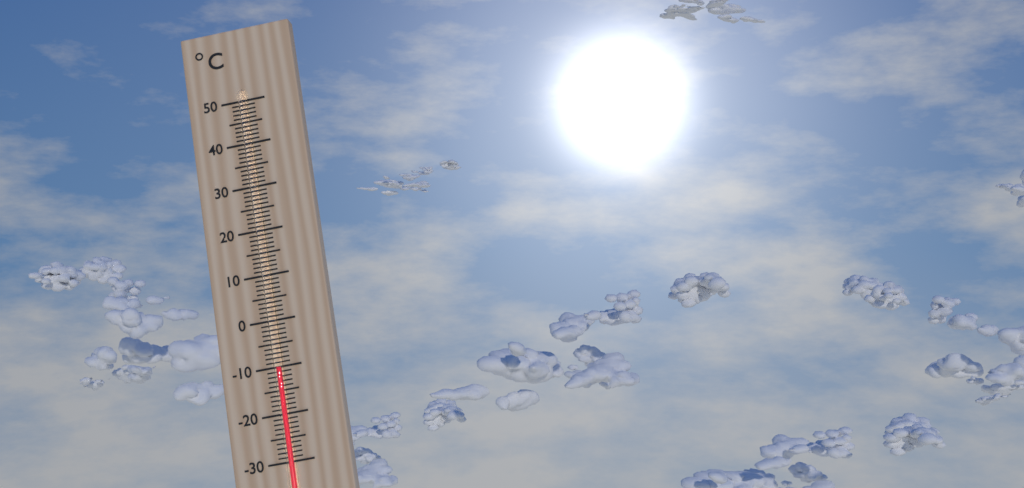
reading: -10 °C
